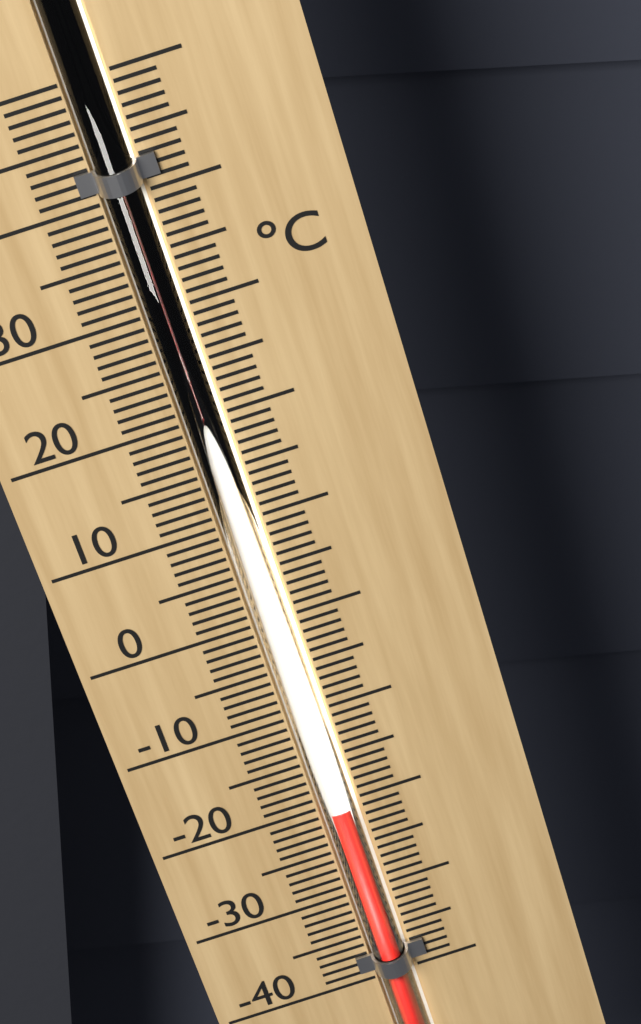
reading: -20 °C
